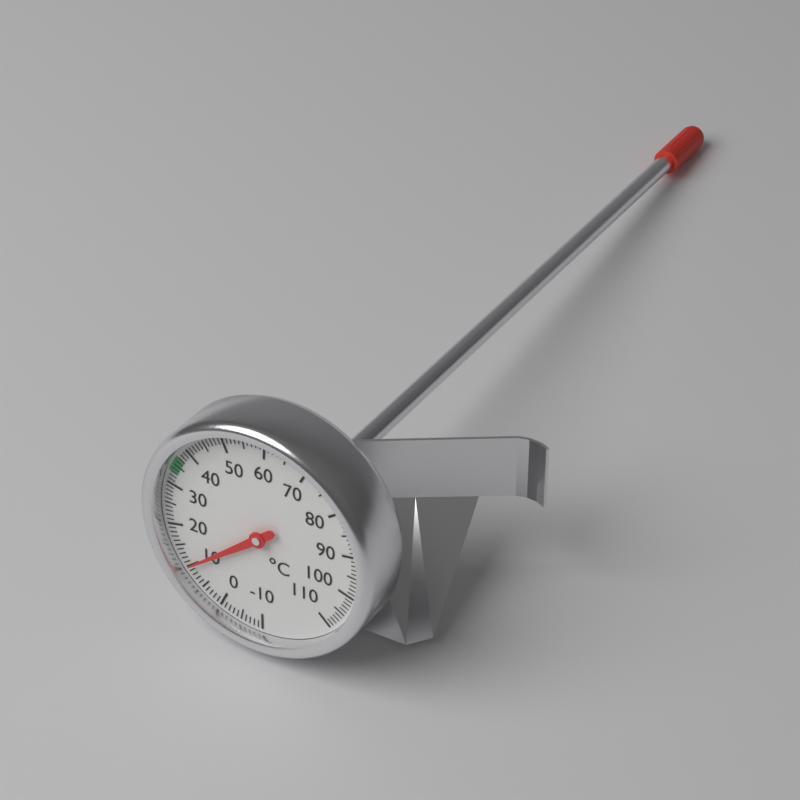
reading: 10 °C
